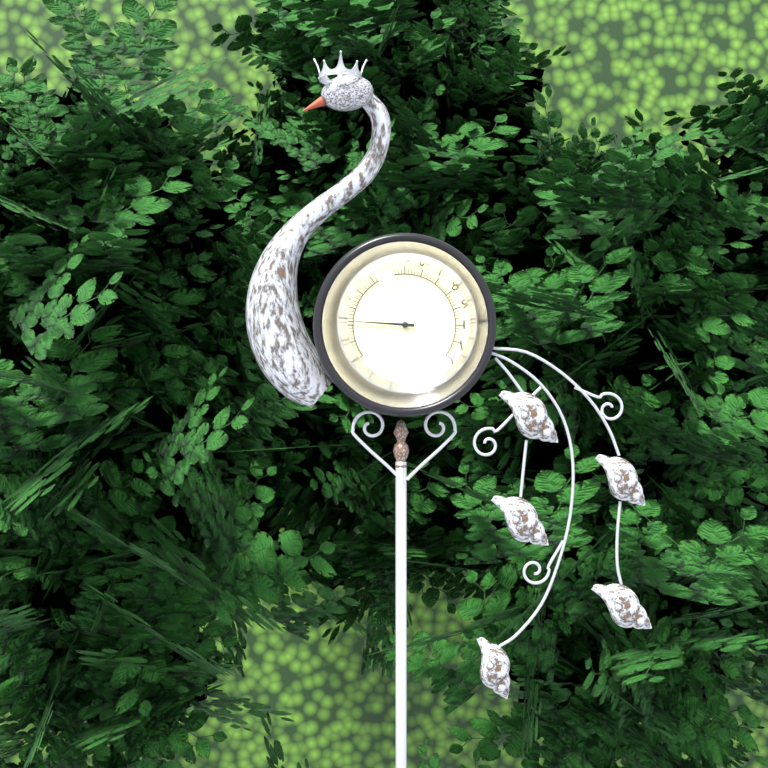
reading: 2 °F
